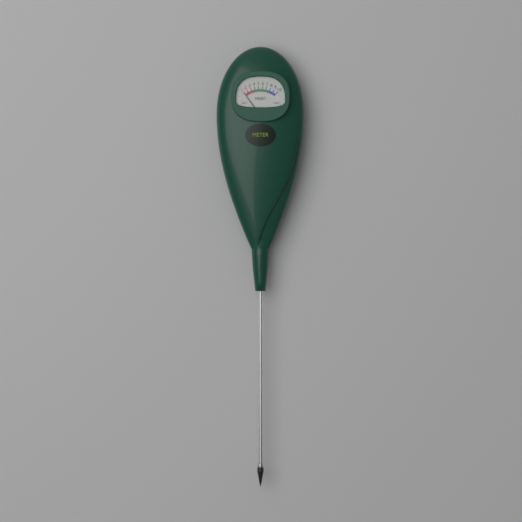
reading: 1 (no unit)
